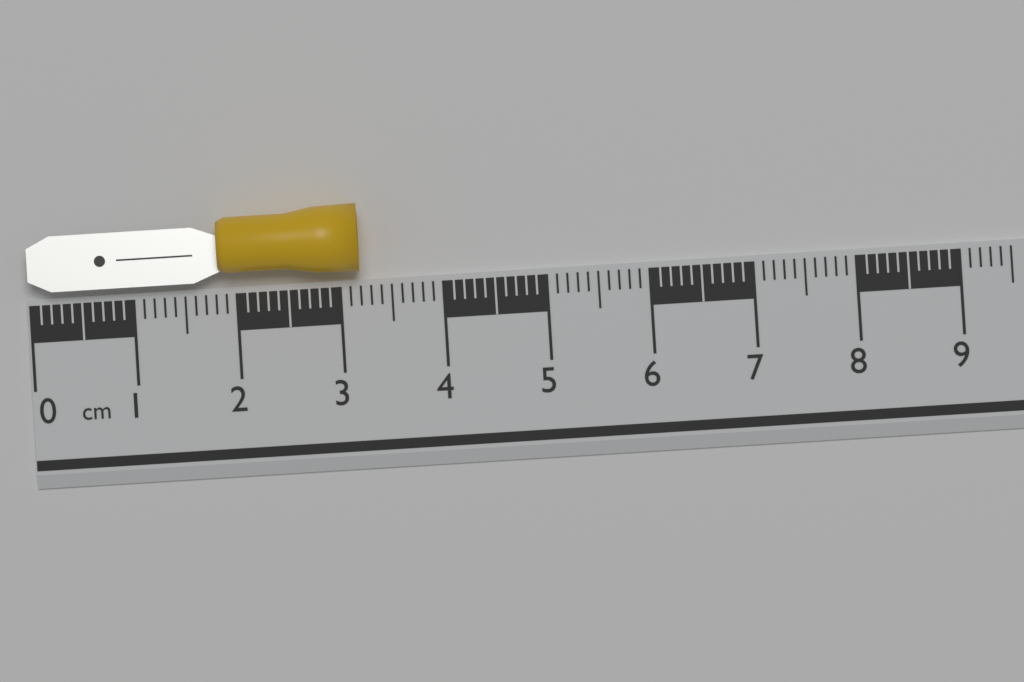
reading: 3.2 cm
